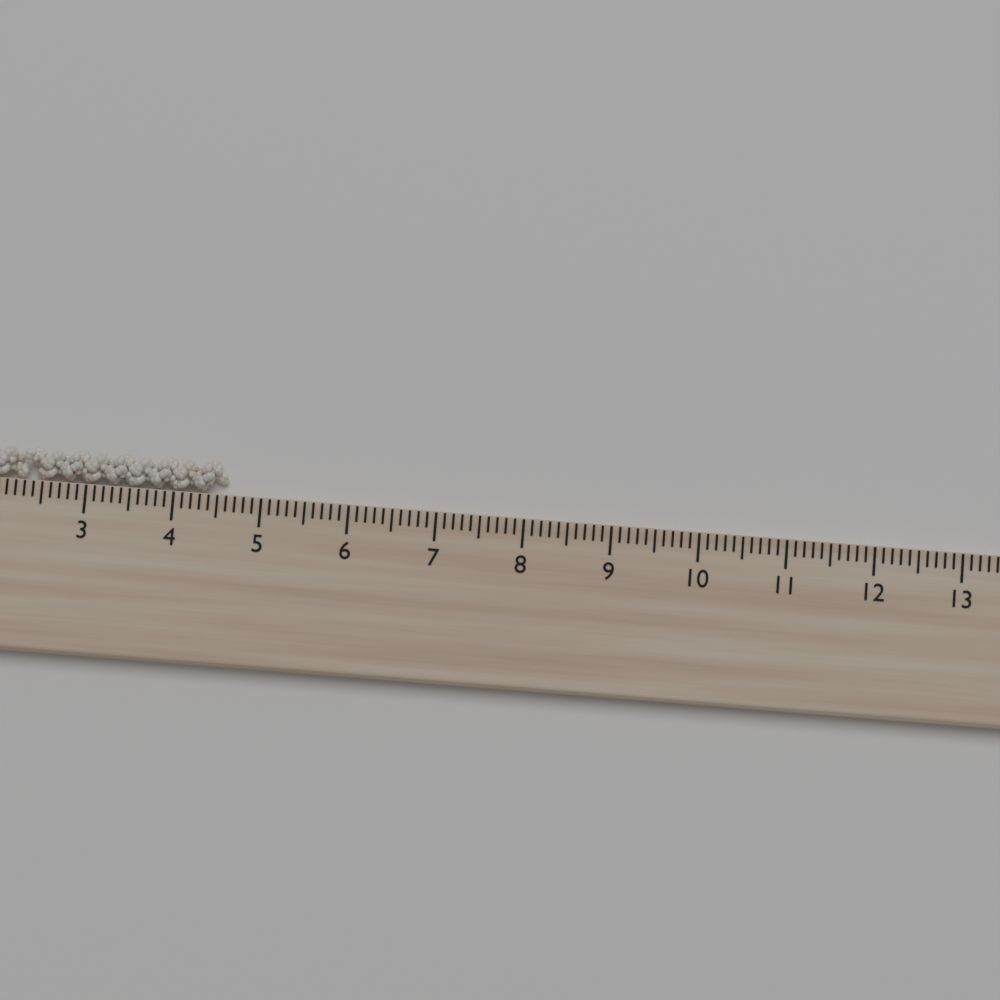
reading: 4.6 cm
